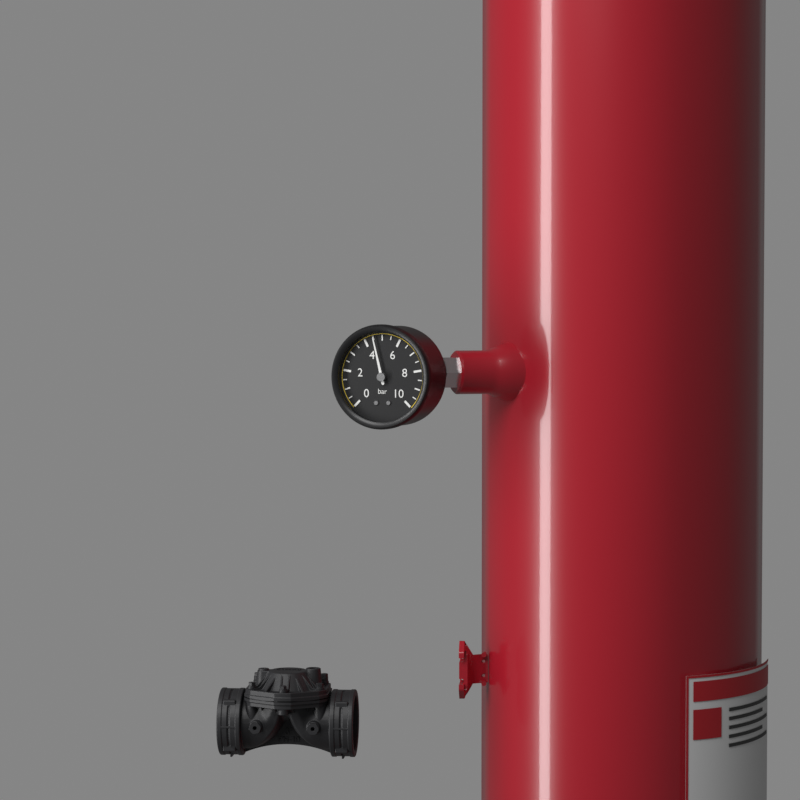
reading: 4.5 bar
